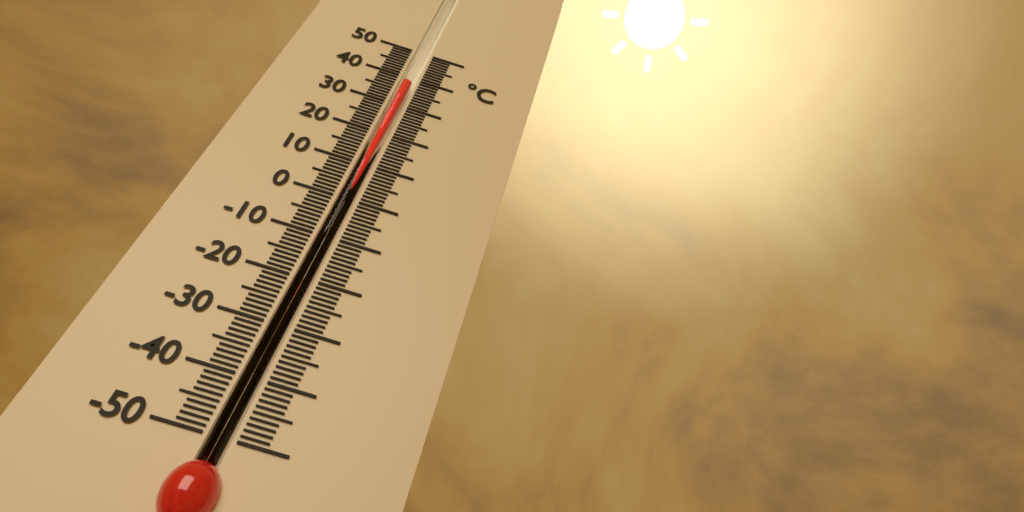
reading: 38 °C
